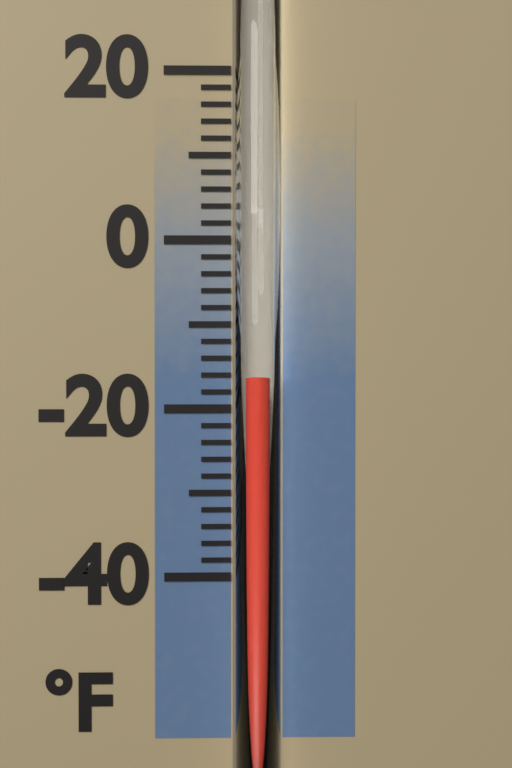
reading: -16 °F
